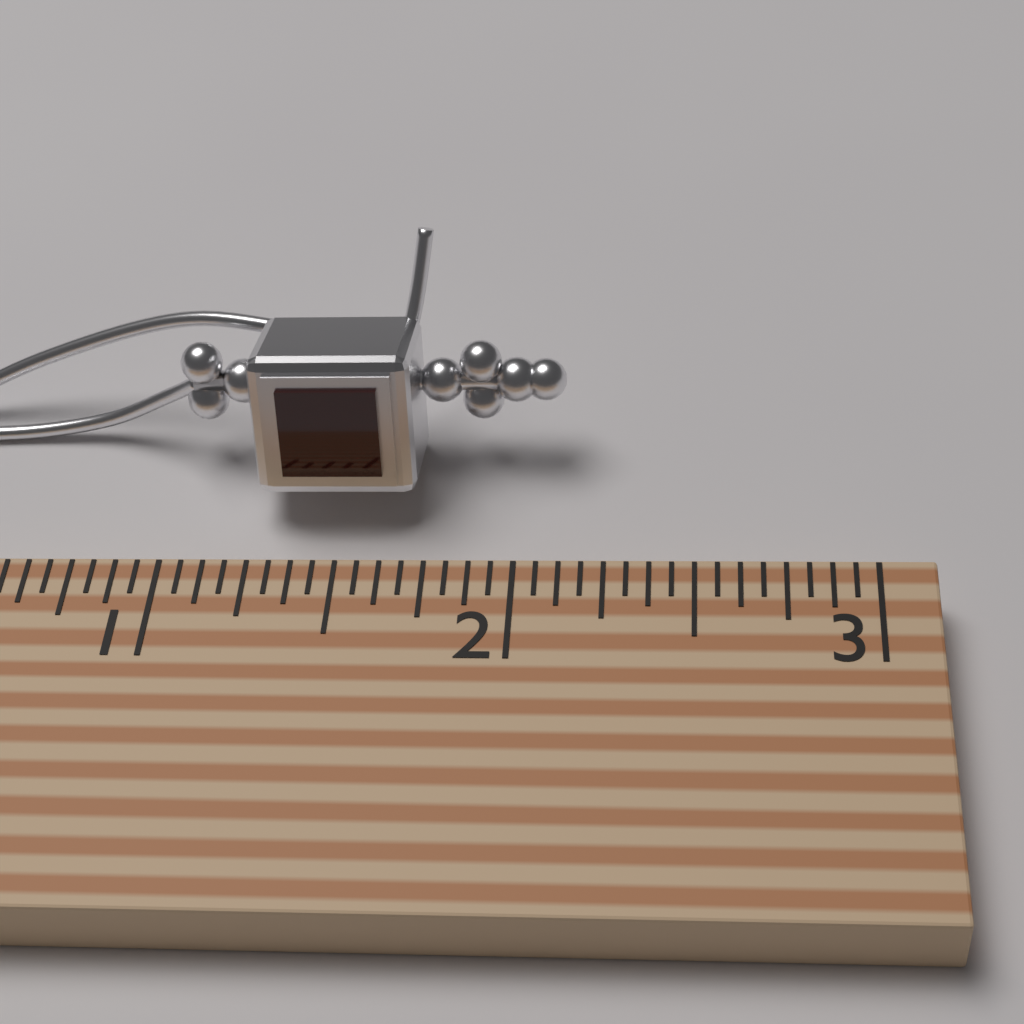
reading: 2.1250 (no unit)
